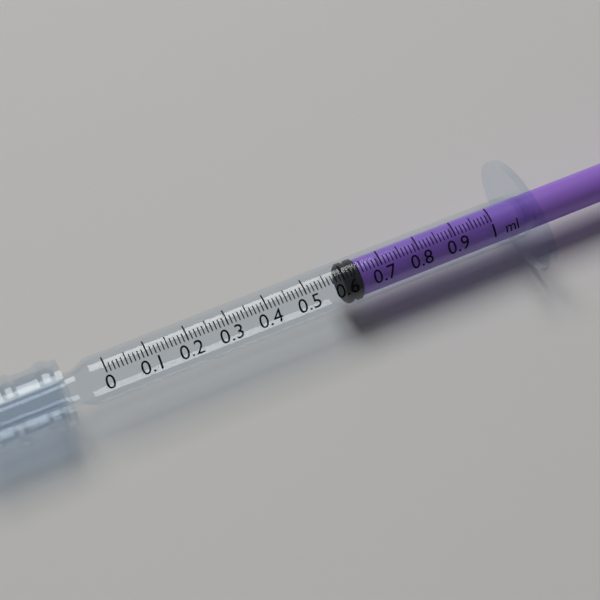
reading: 0.60 ml
